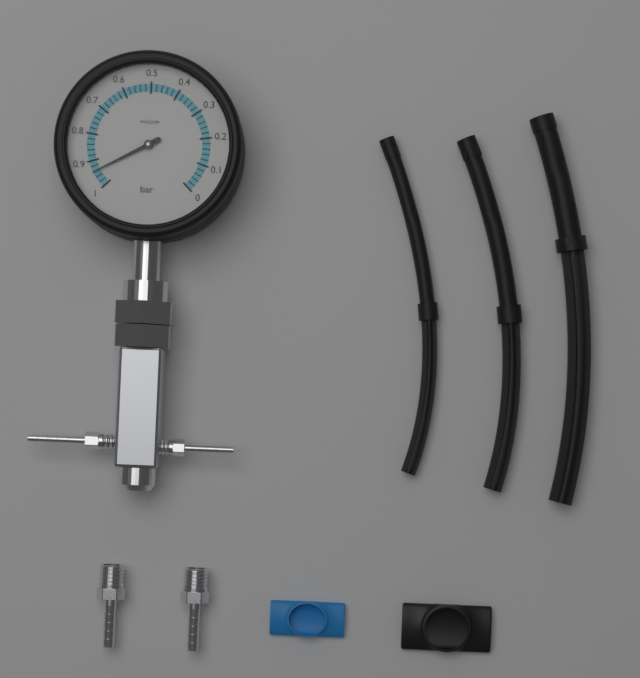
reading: 0.94 bar
